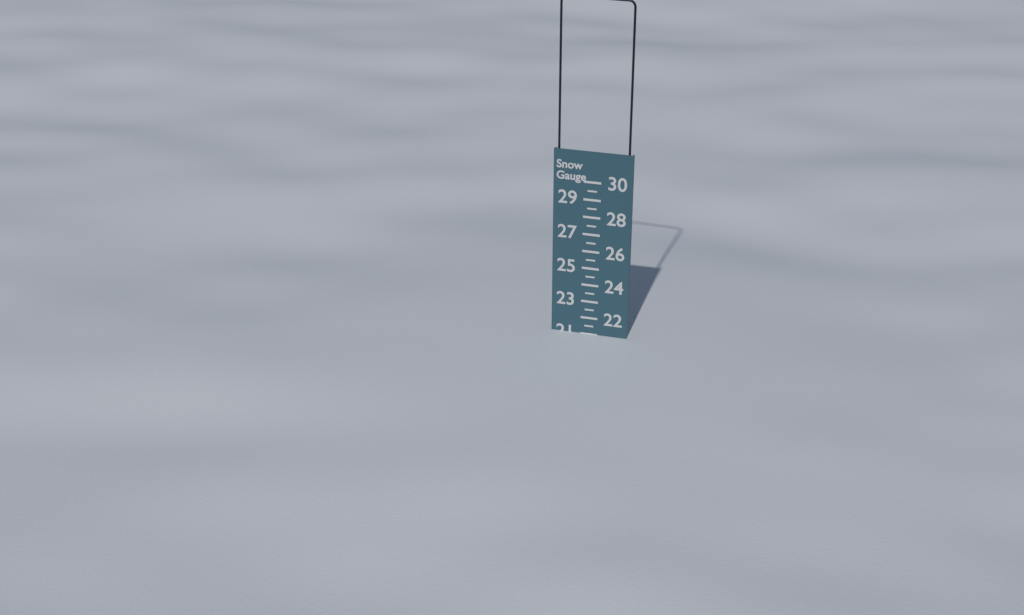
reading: 21.0 (no unit)
